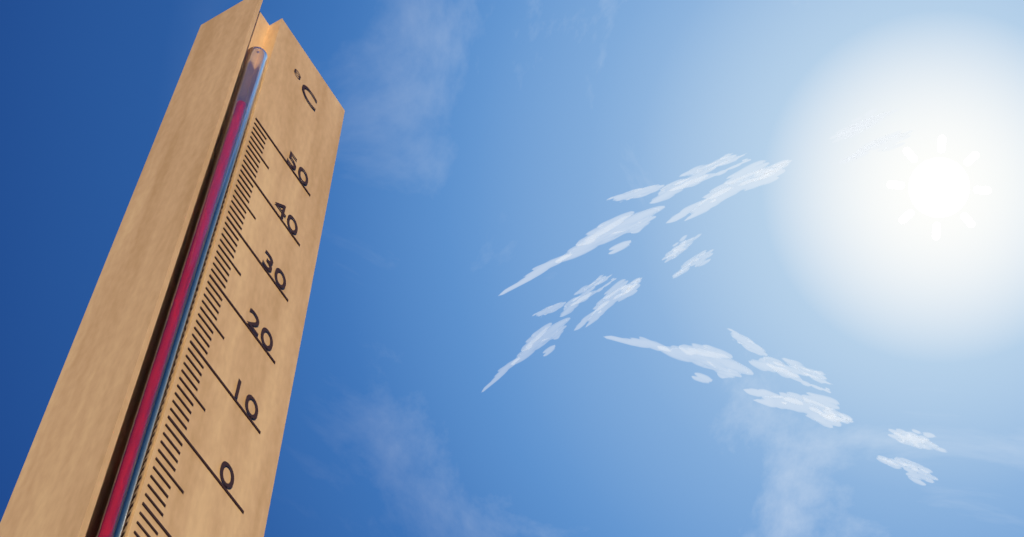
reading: 49 °C
